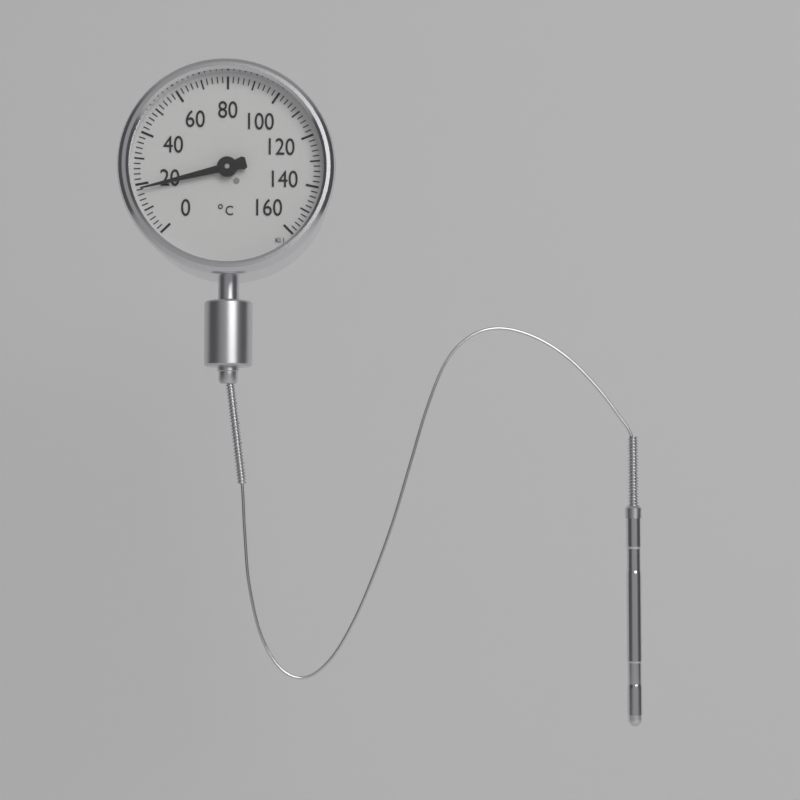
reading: 18 °C
